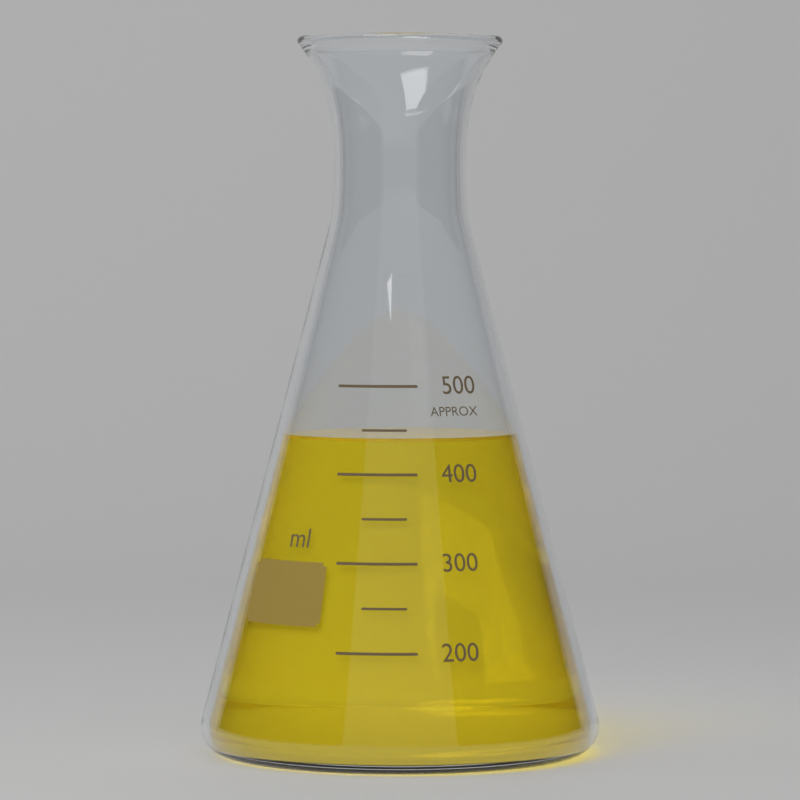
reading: 440 ml
